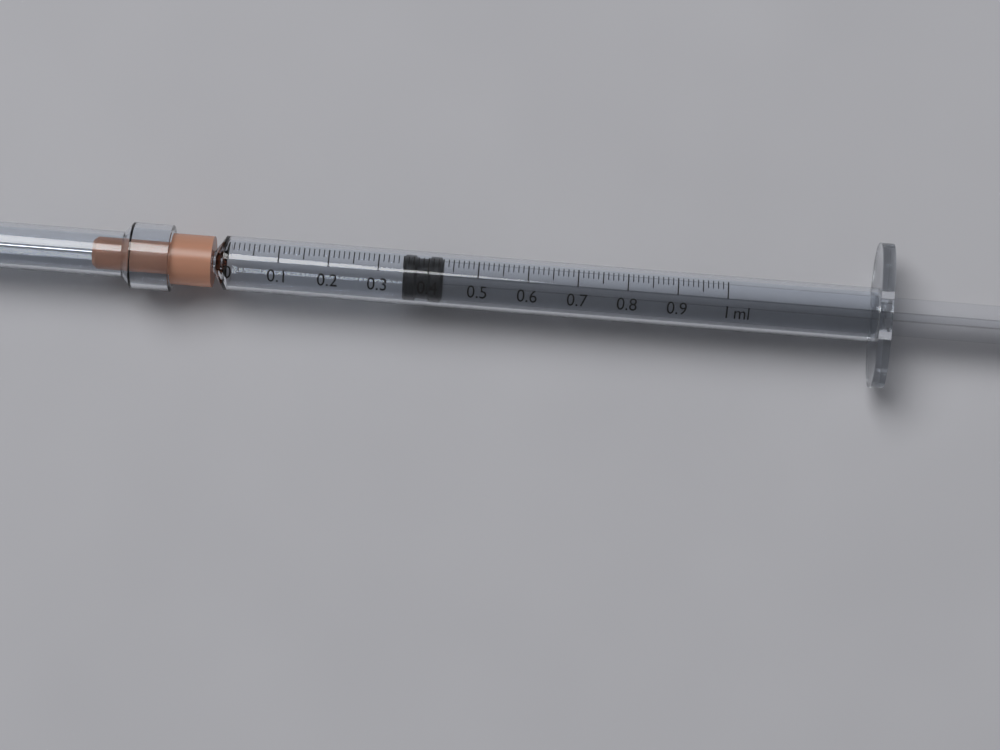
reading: 0.35 ml
